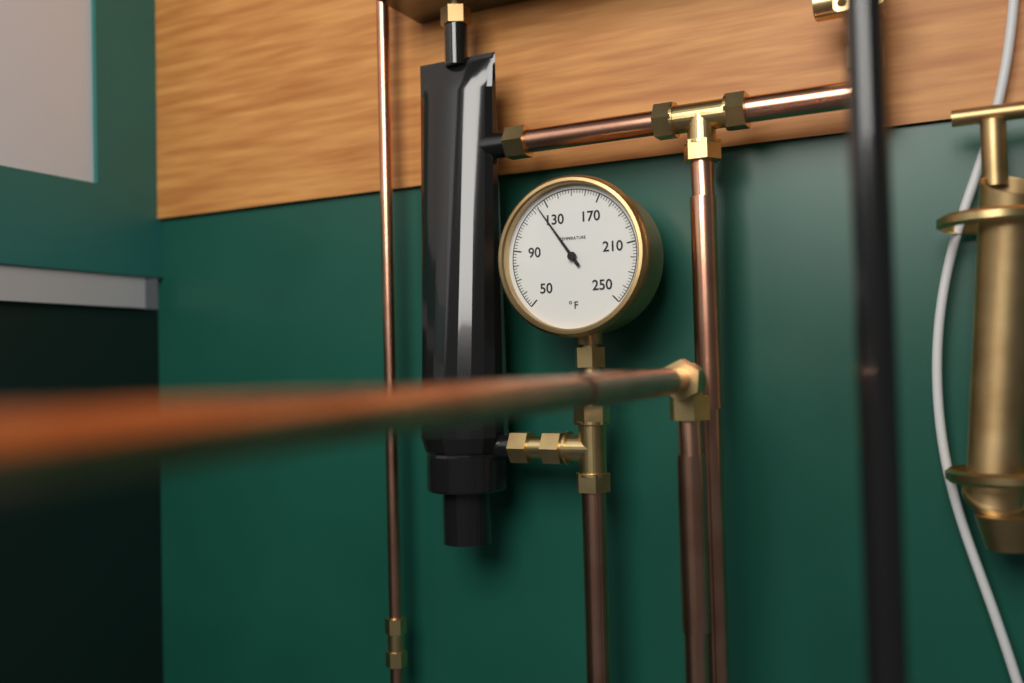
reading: 124 °F
